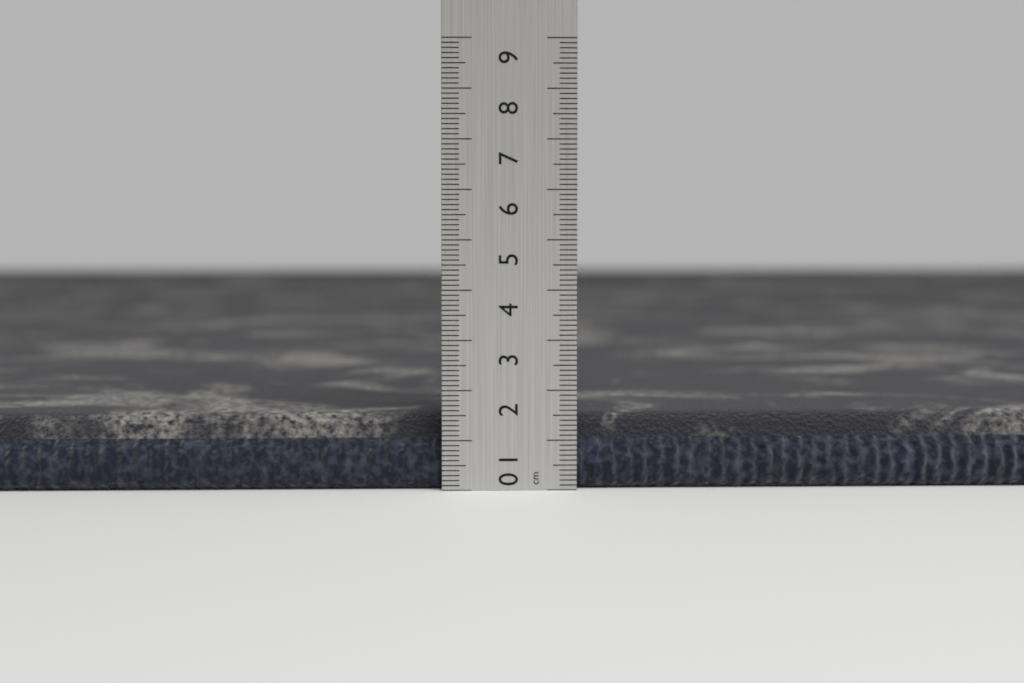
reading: 1.5 cm
